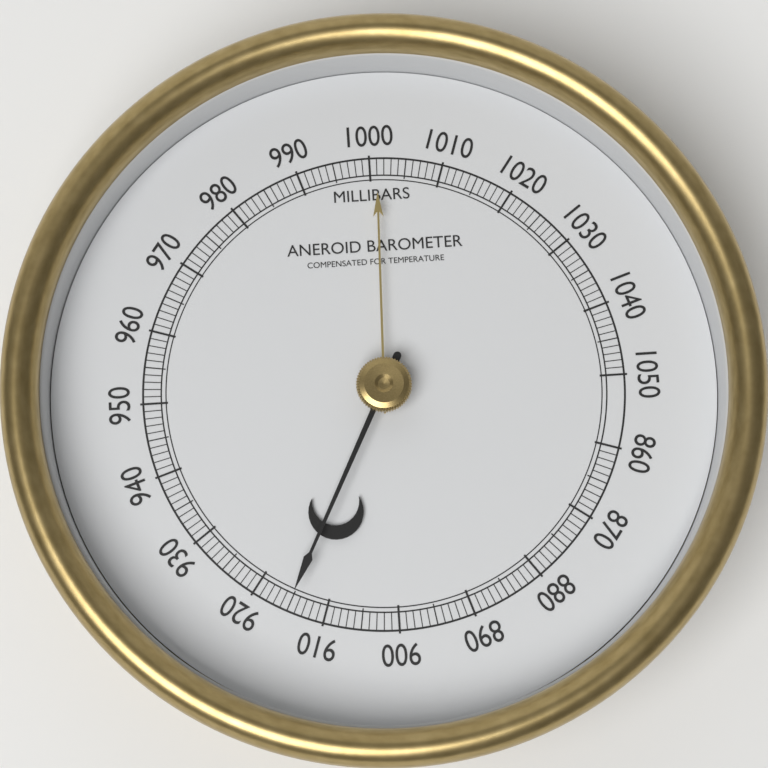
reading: 915 mbar
